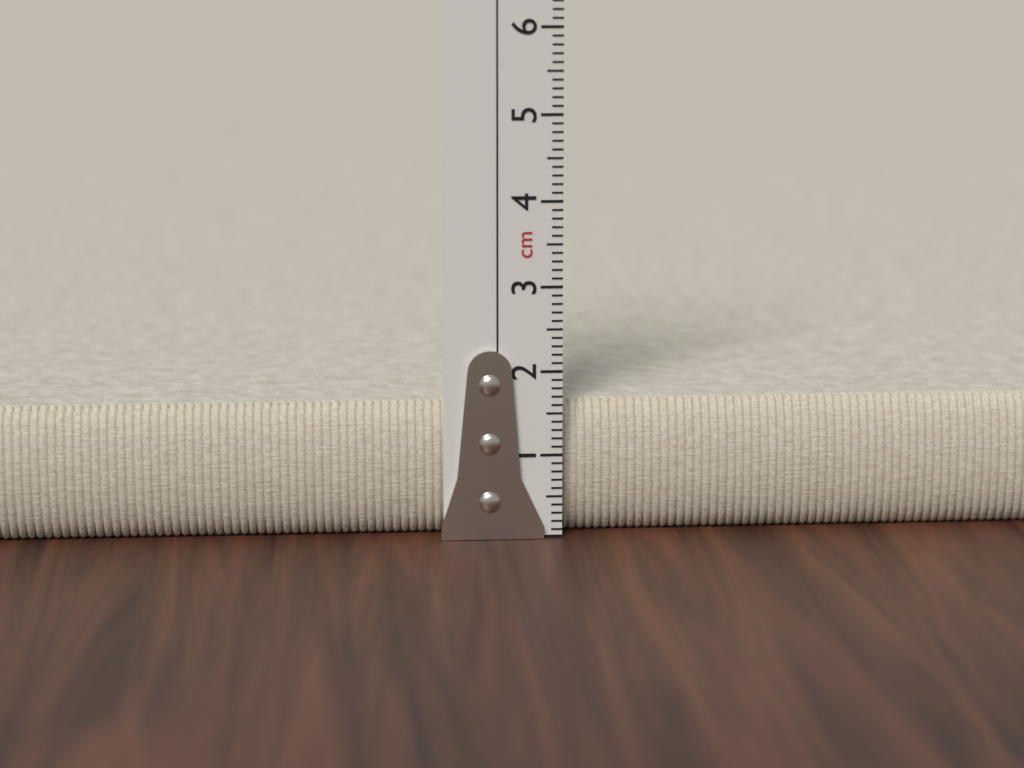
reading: 1.6 cm
